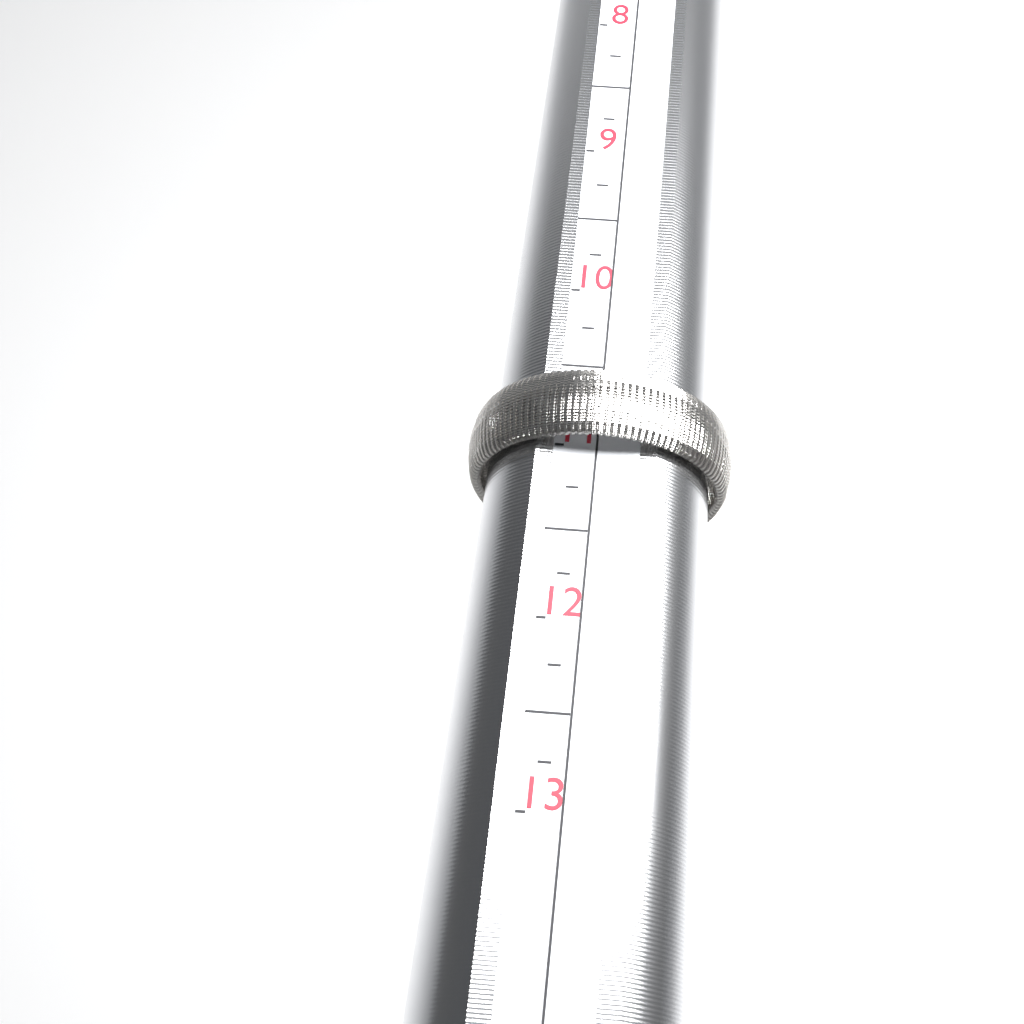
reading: 11.00 (no unit)
